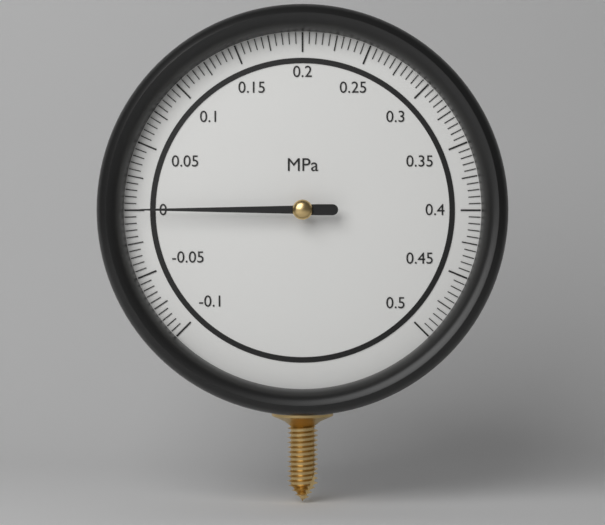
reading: 0.000 MPa
